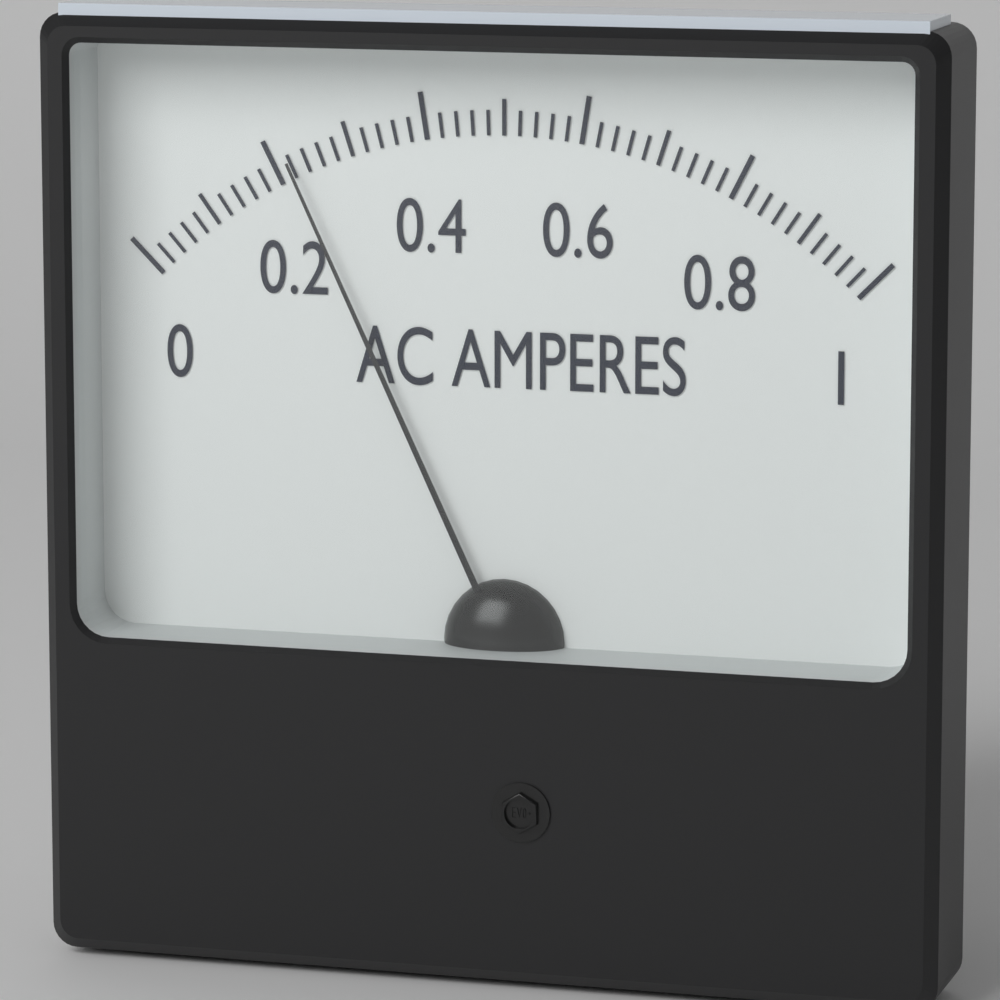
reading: 0.22 A
